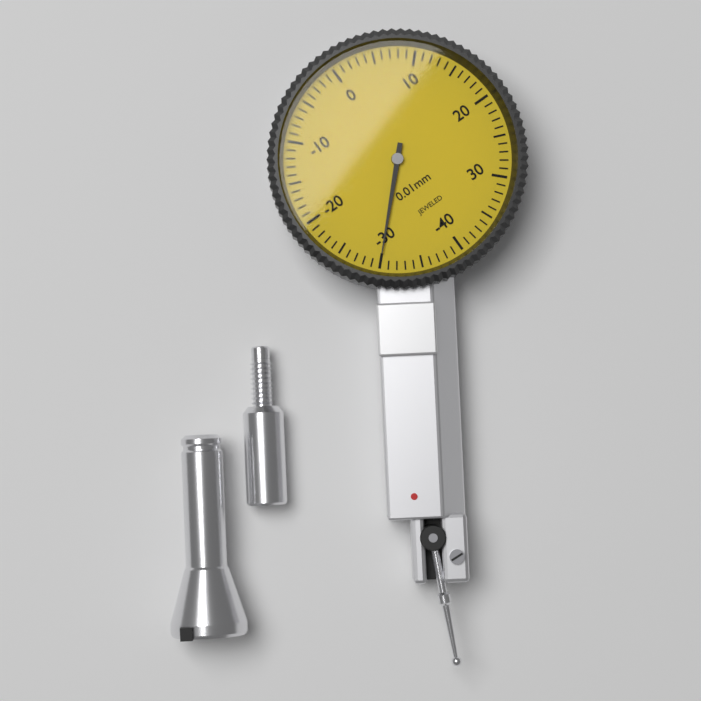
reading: -30 0.01mm
